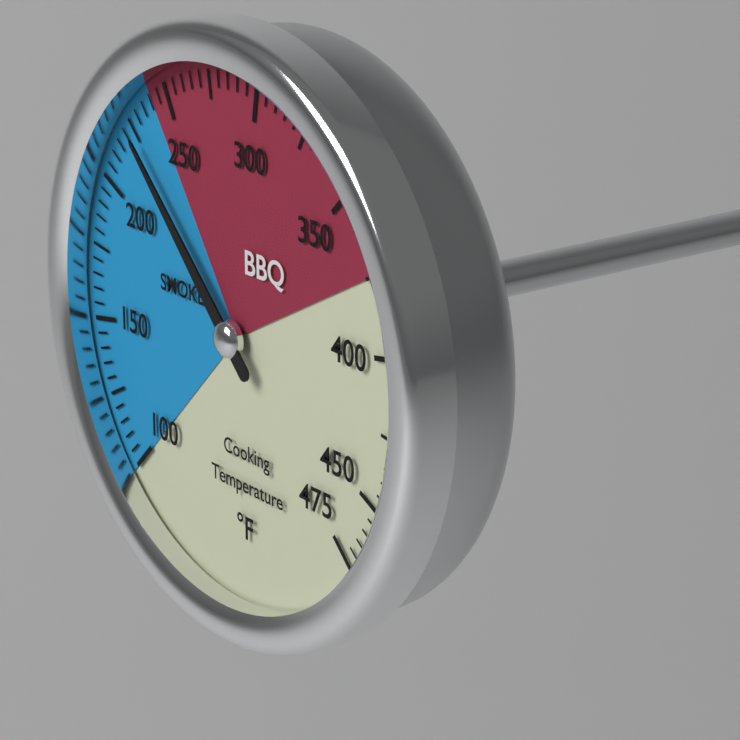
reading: 225 °F
